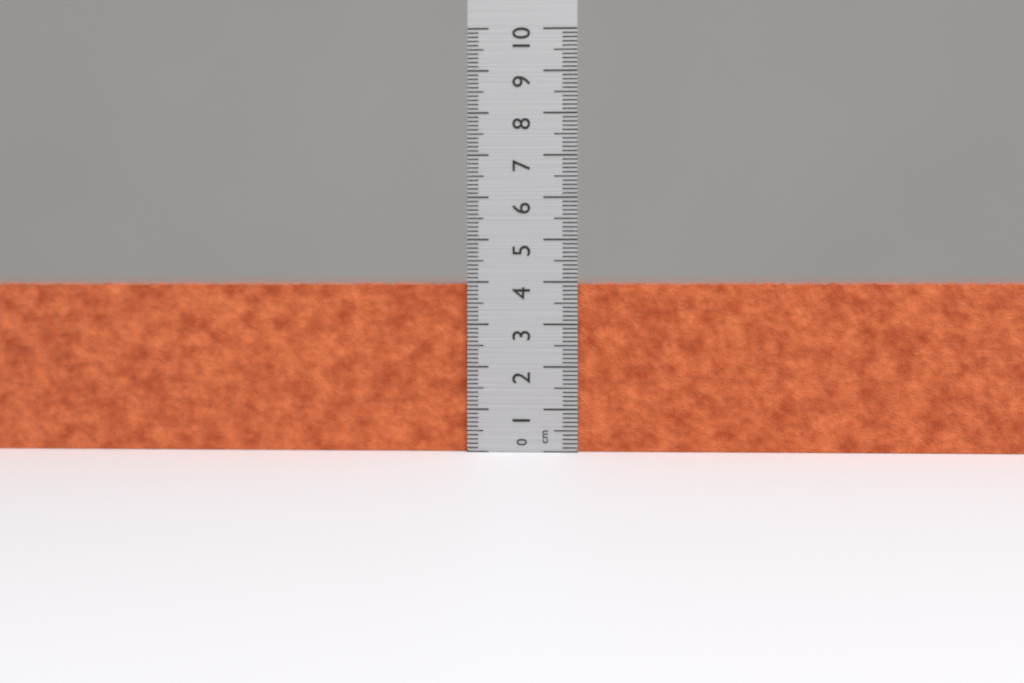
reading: 4.0 cm
